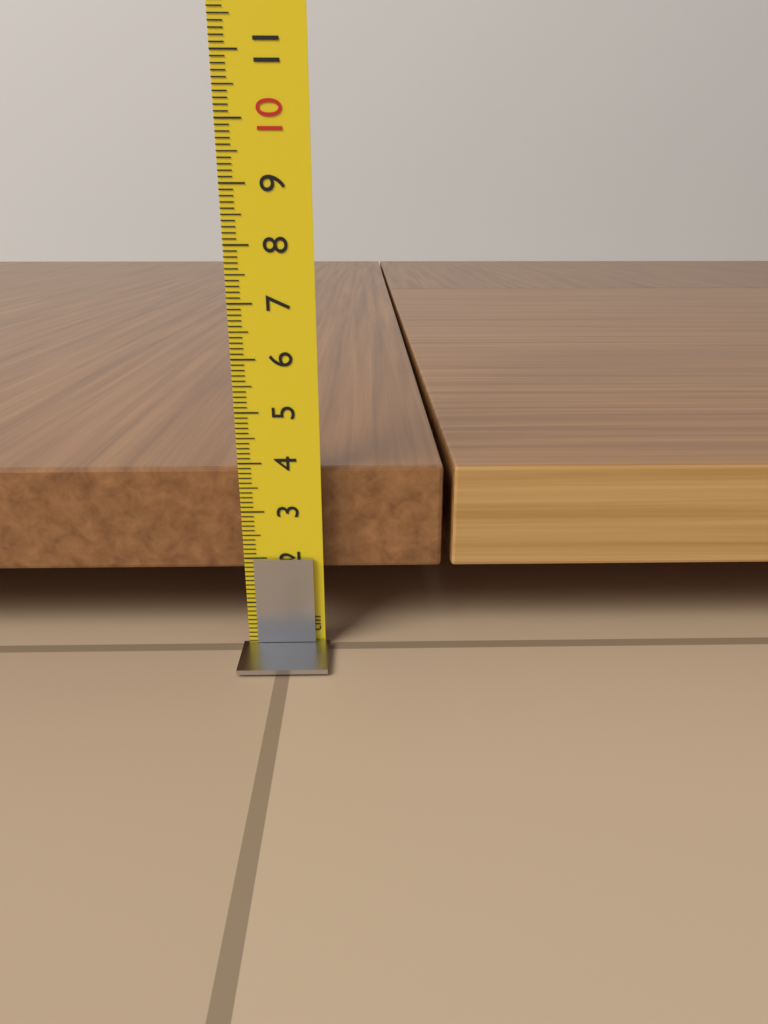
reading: 3.8 cm
